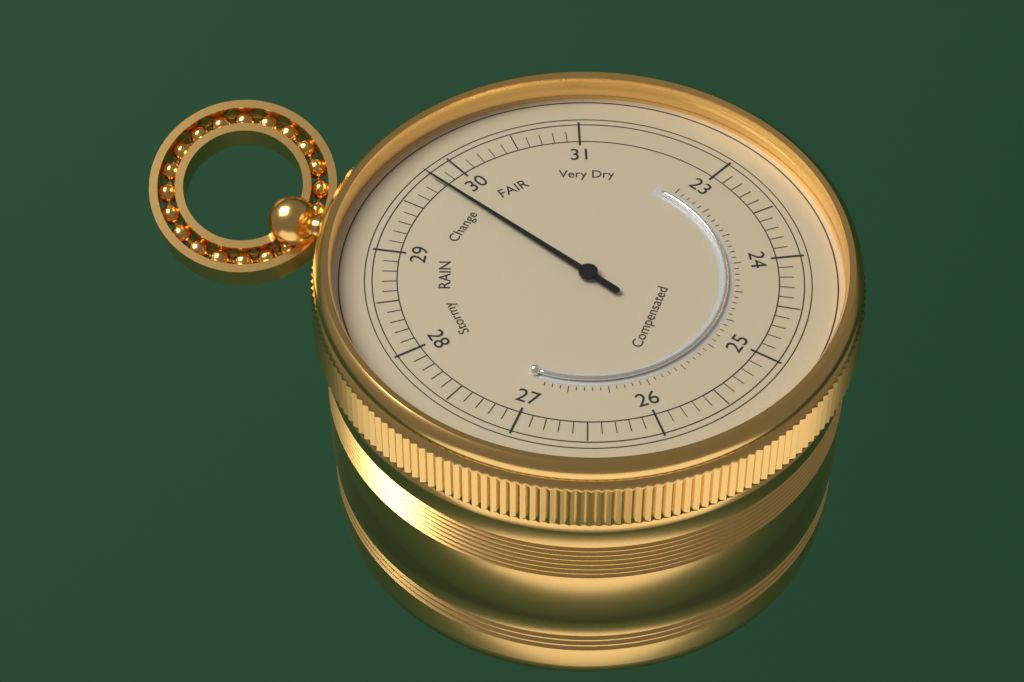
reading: 29.8 (no unit)
